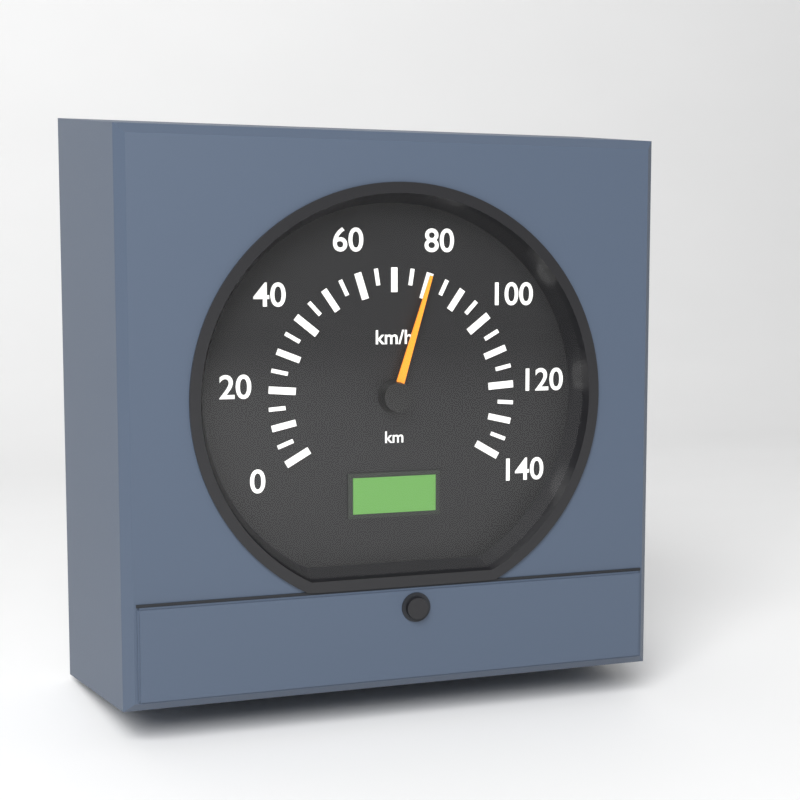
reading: 80 km/h
